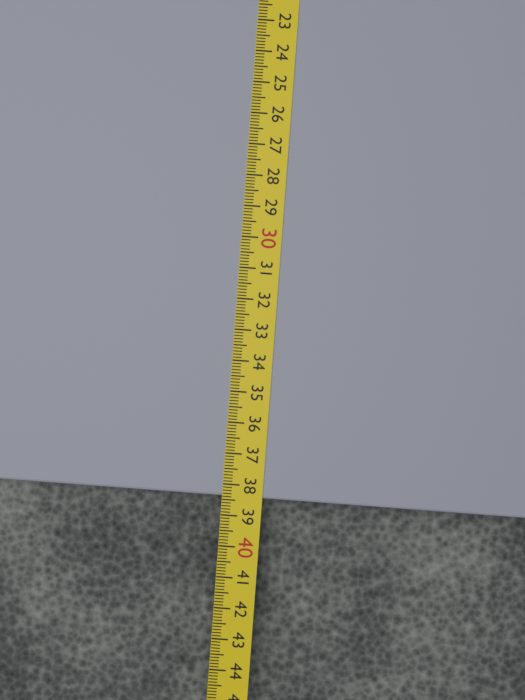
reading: 38.4 cm
